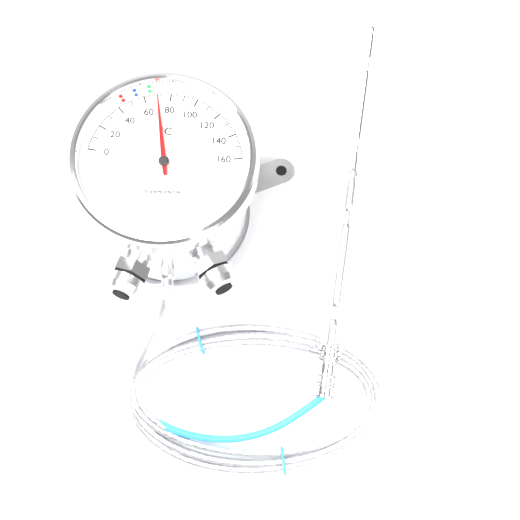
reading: 70 °C
